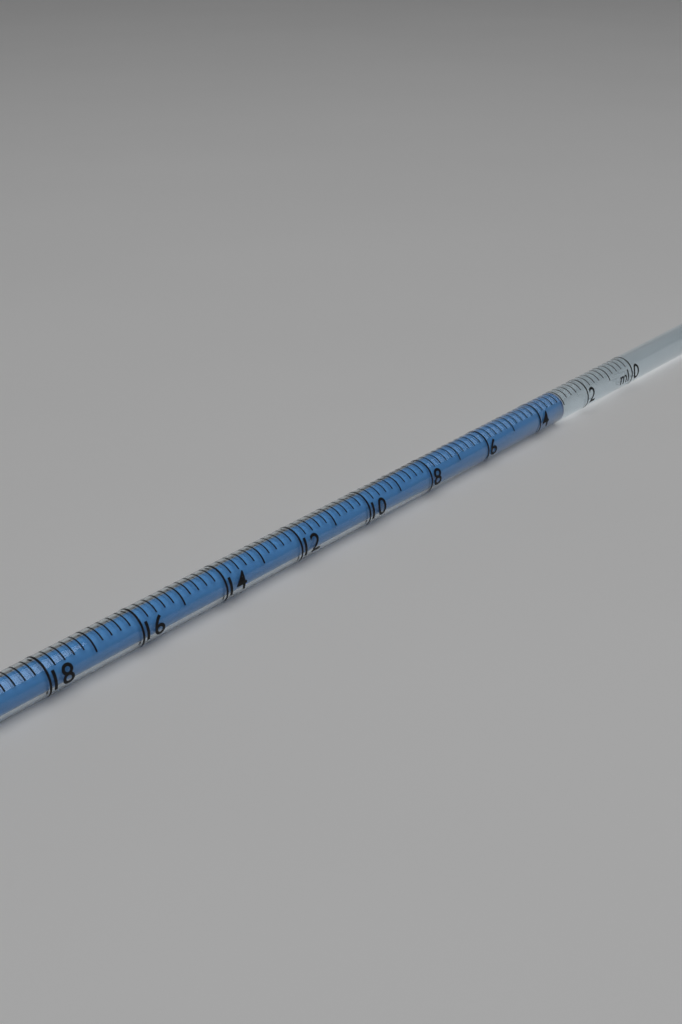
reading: 3.0 ml
